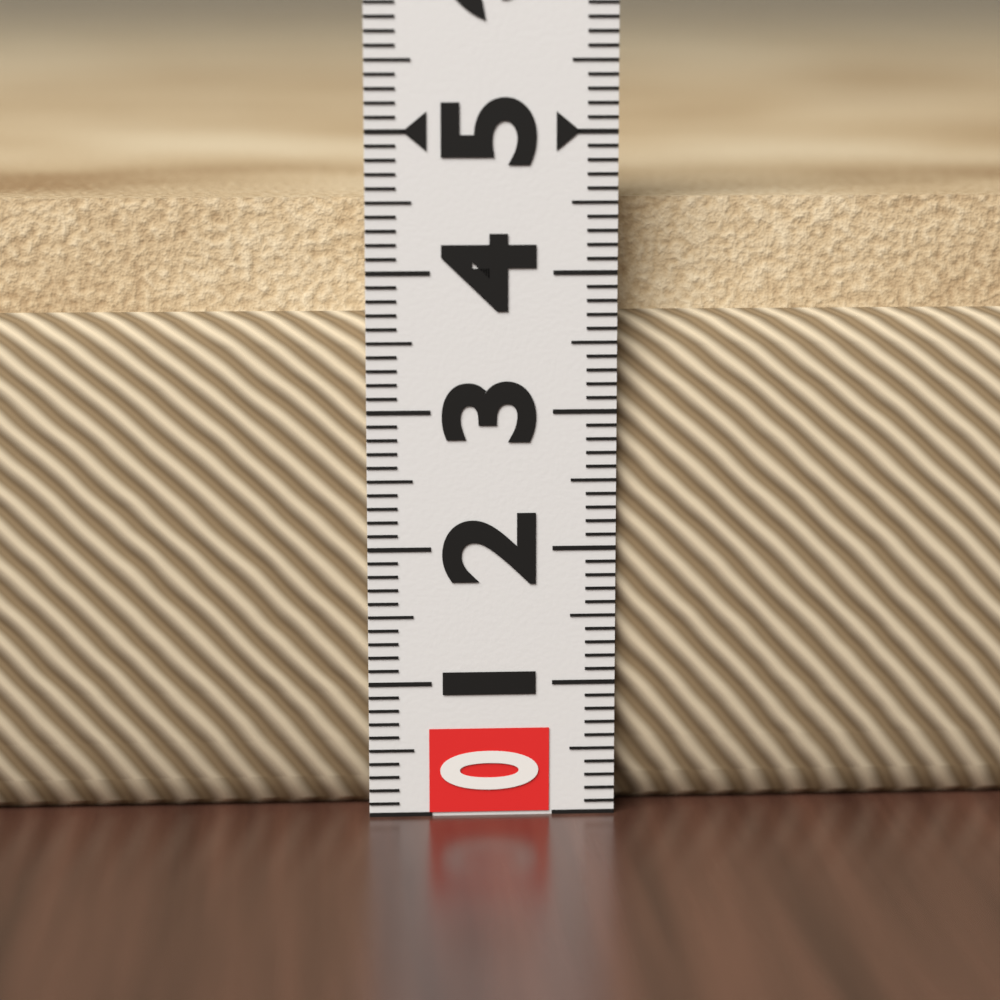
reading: 4.5 (no unit)
